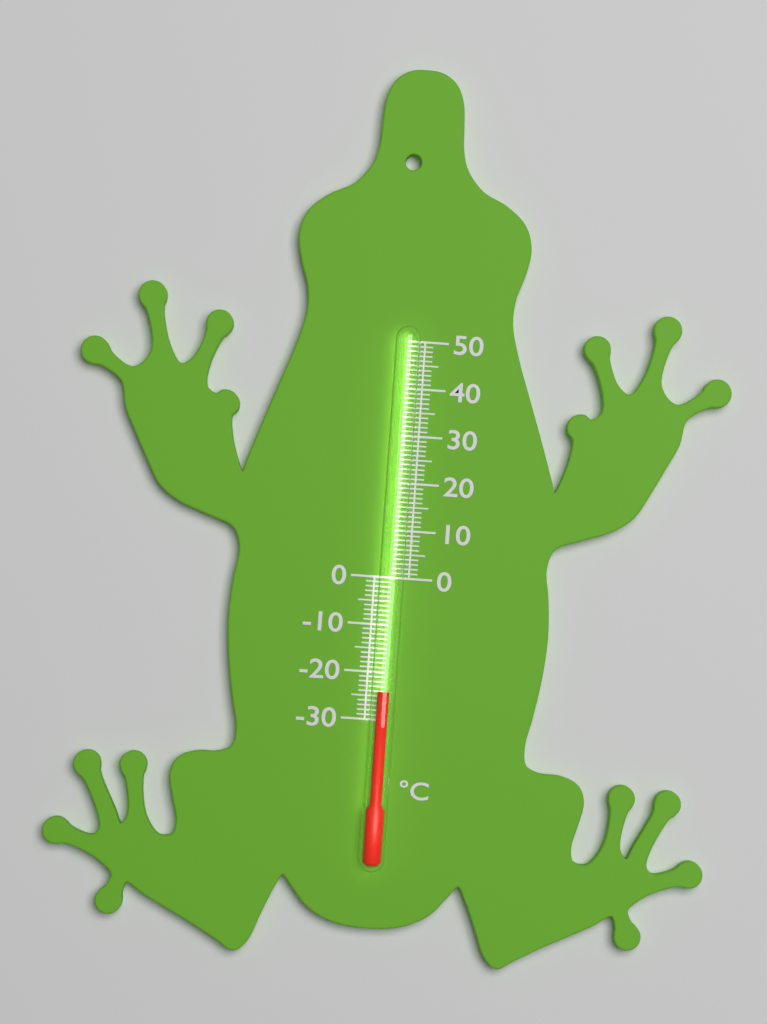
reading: -24 °C
